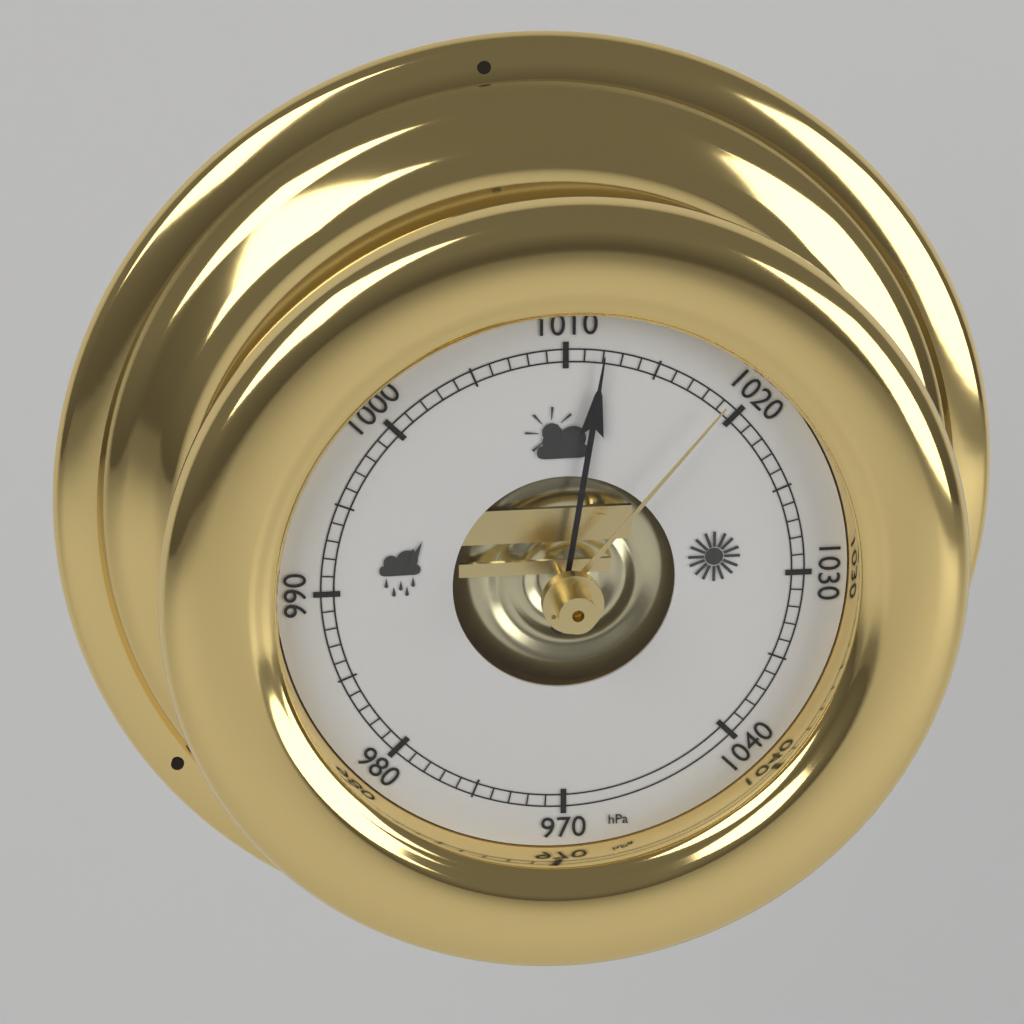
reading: 1012 hPa
